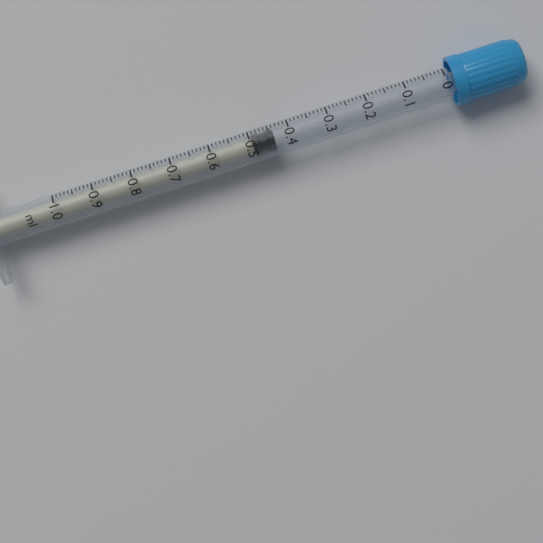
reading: 0.44 ml
